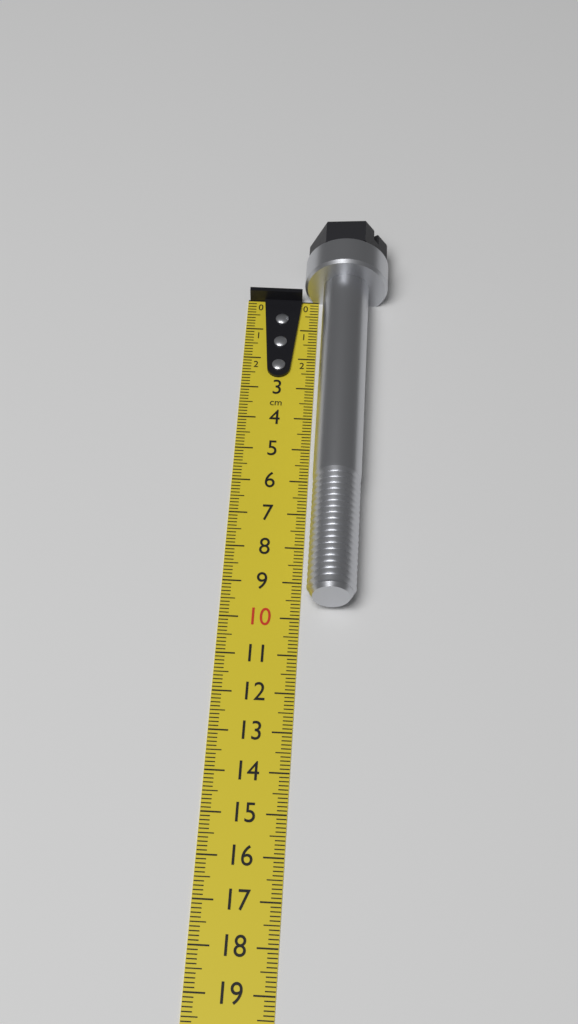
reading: 9.7 cm
